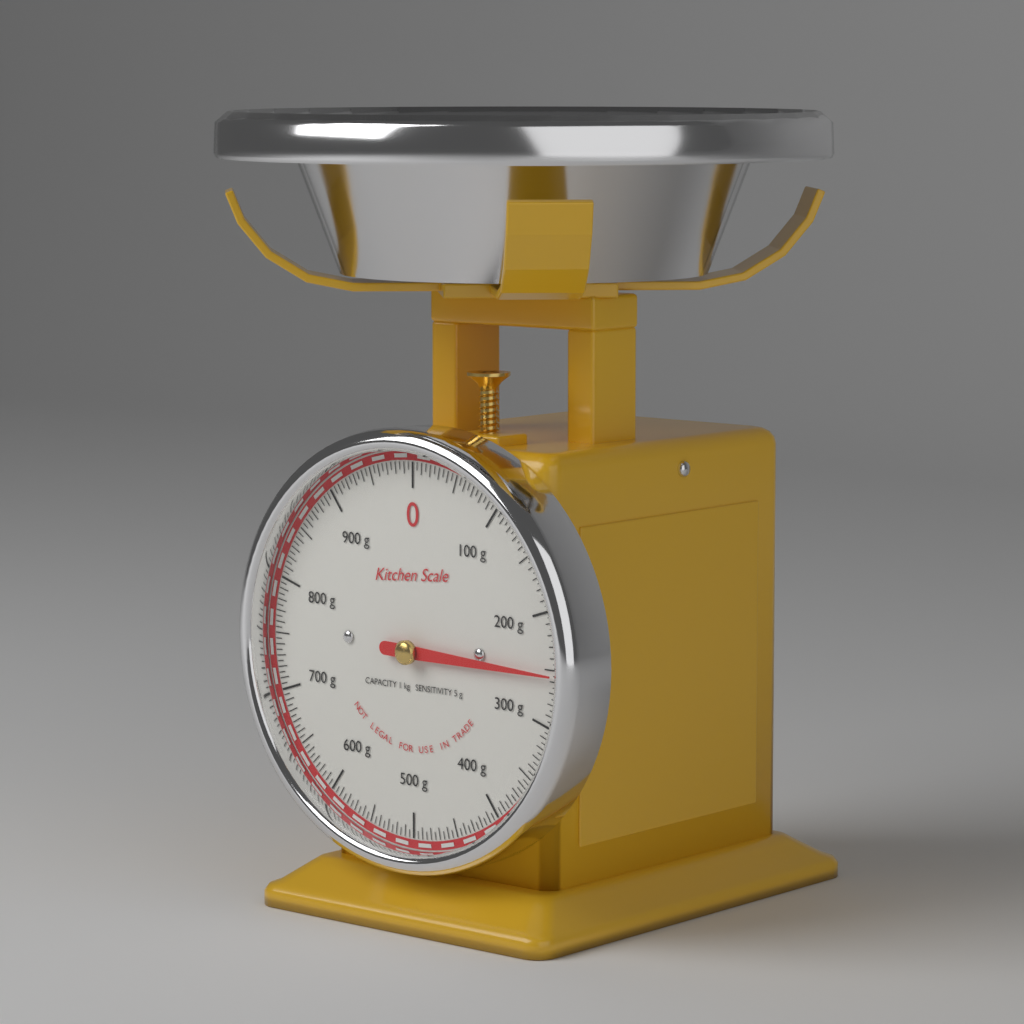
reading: 255 g
